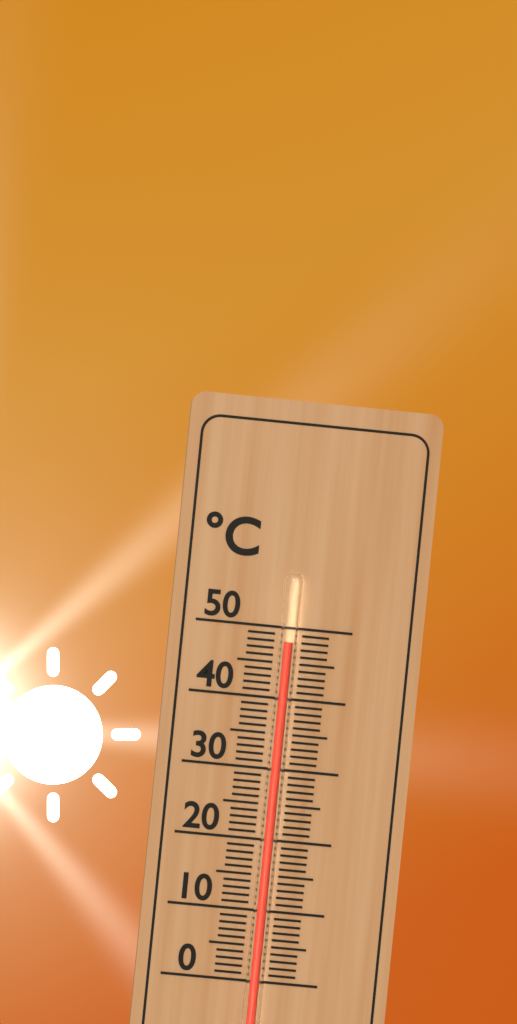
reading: 48 °C
